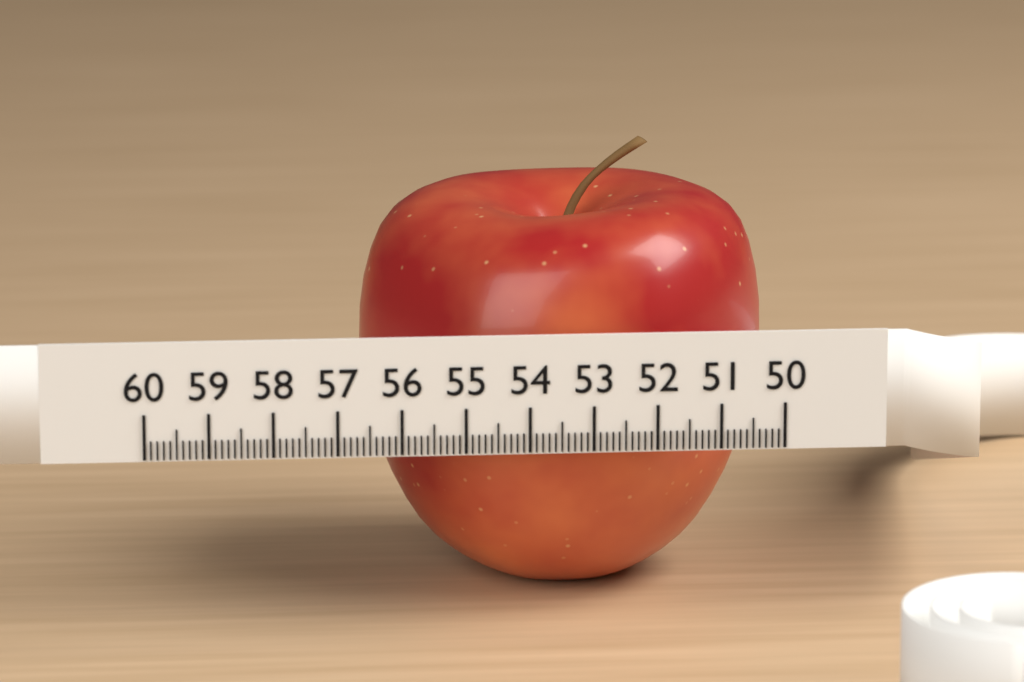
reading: 56.5 (no unit)
